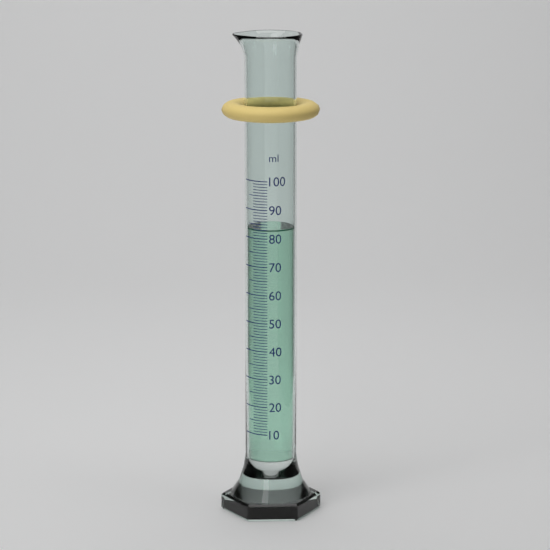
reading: 83 ml
